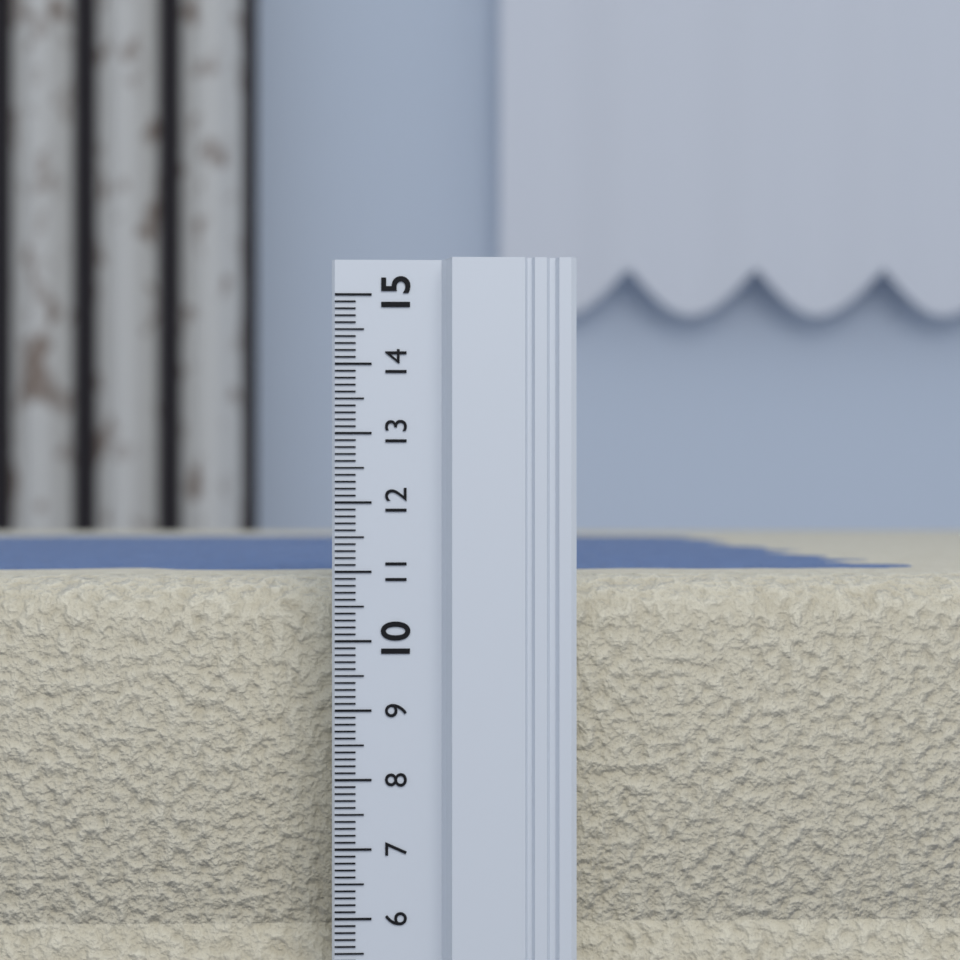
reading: 10.9 (no unit)
